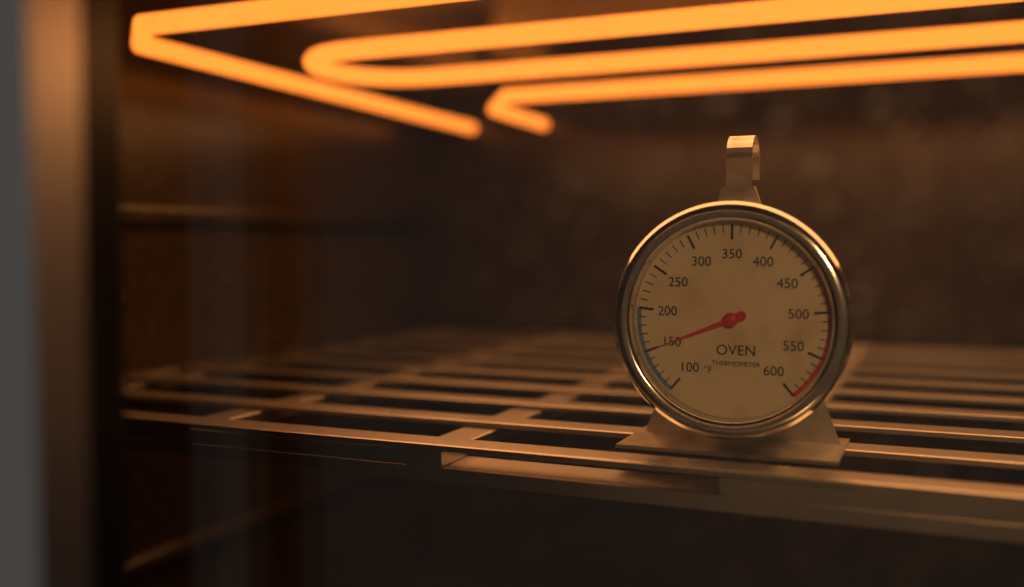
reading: 150 °F
